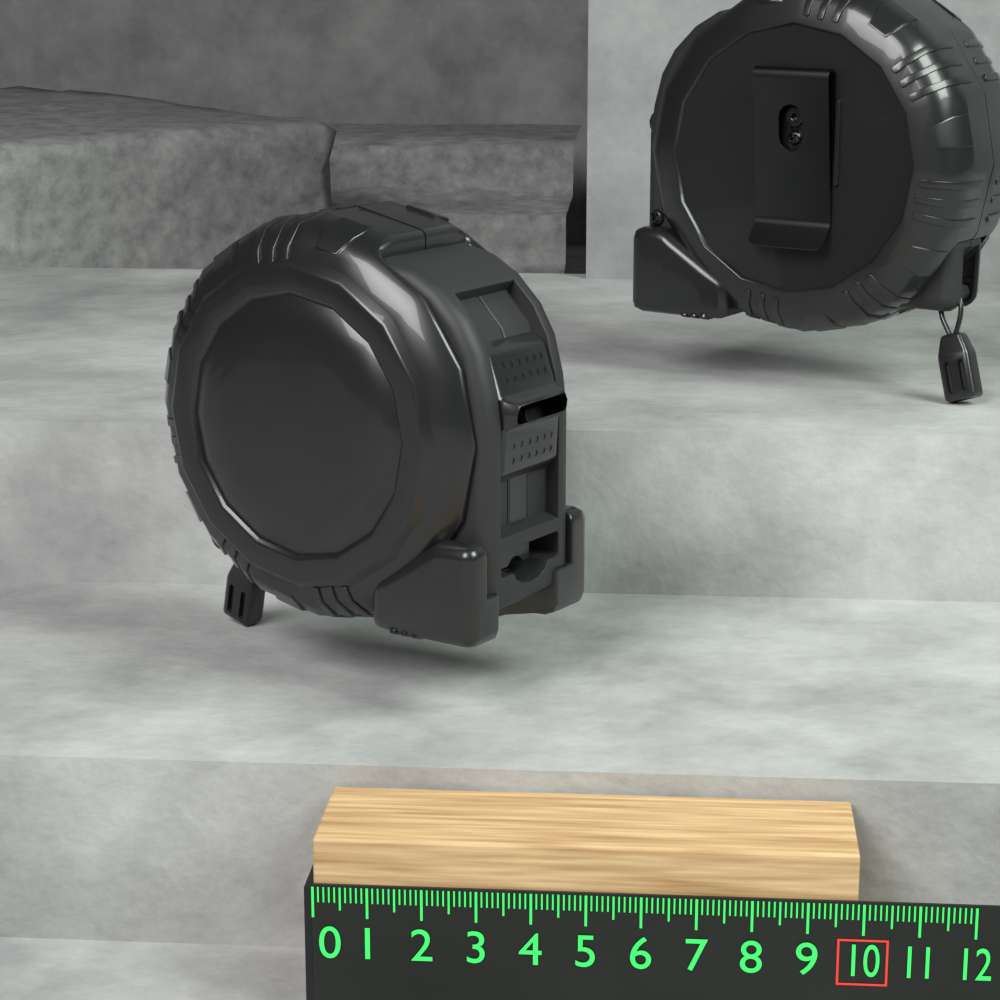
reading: 9.9 (no unit)
